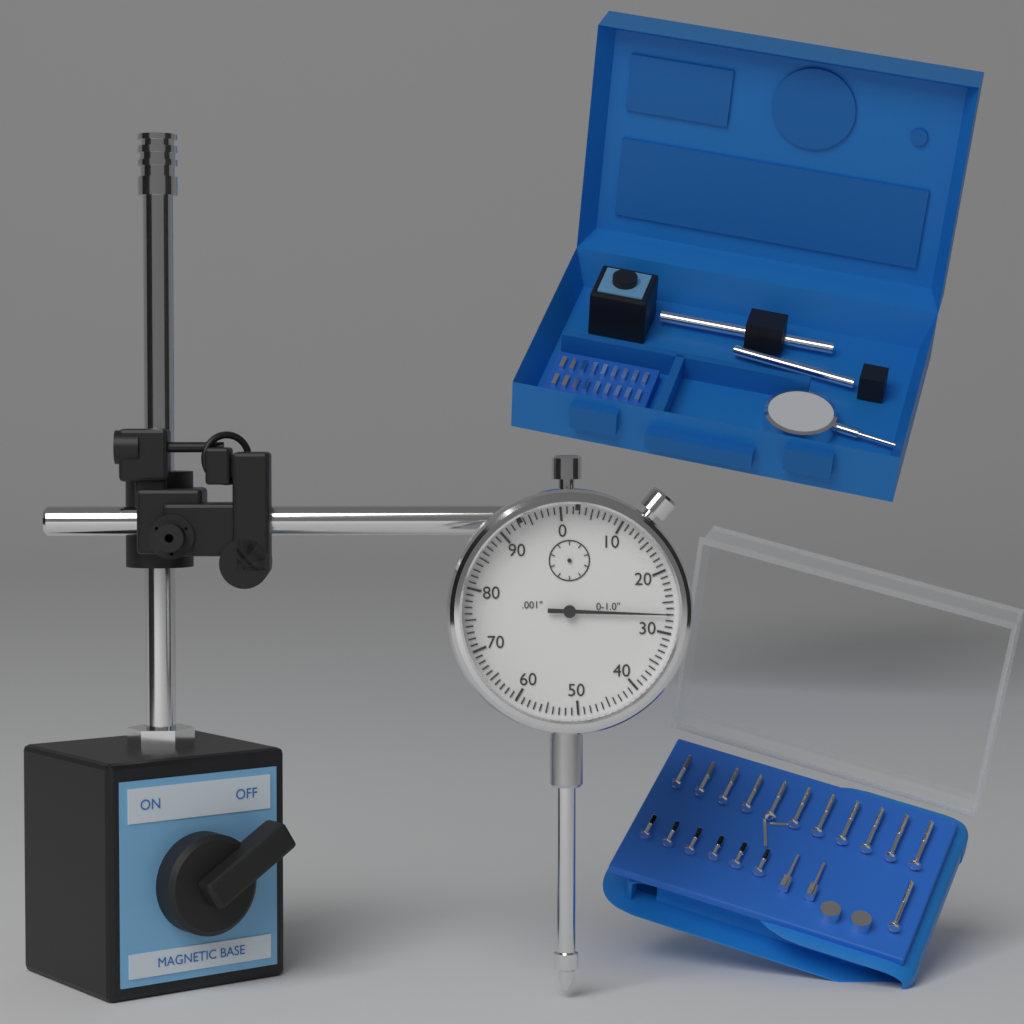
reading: 0.027 in
